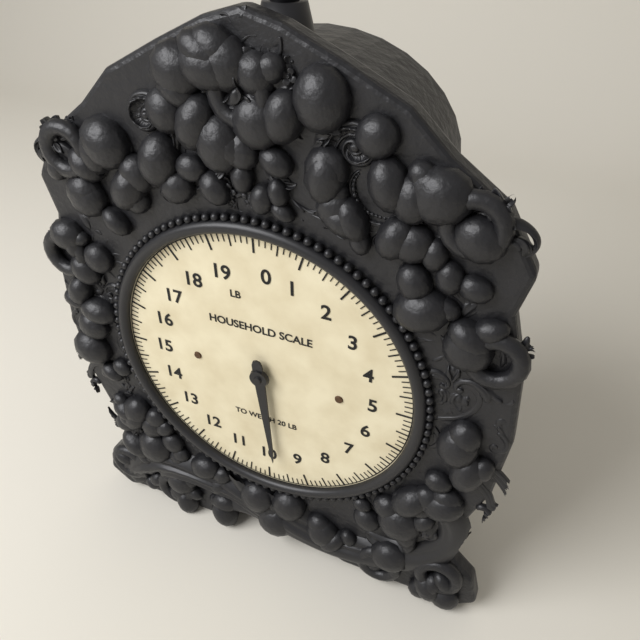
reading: 9.750 lb
